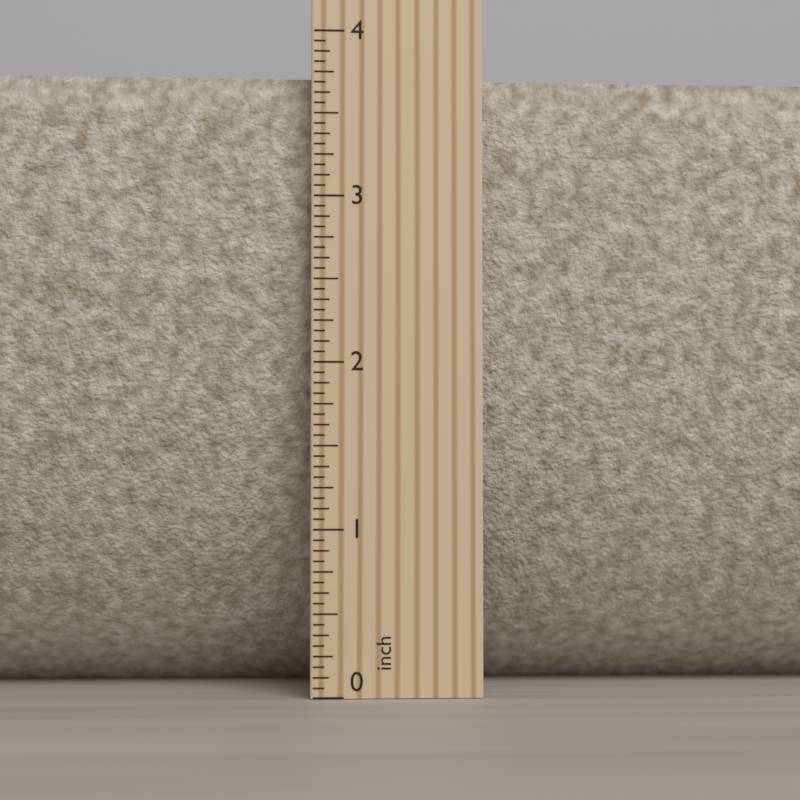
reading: 3.7500 inch
